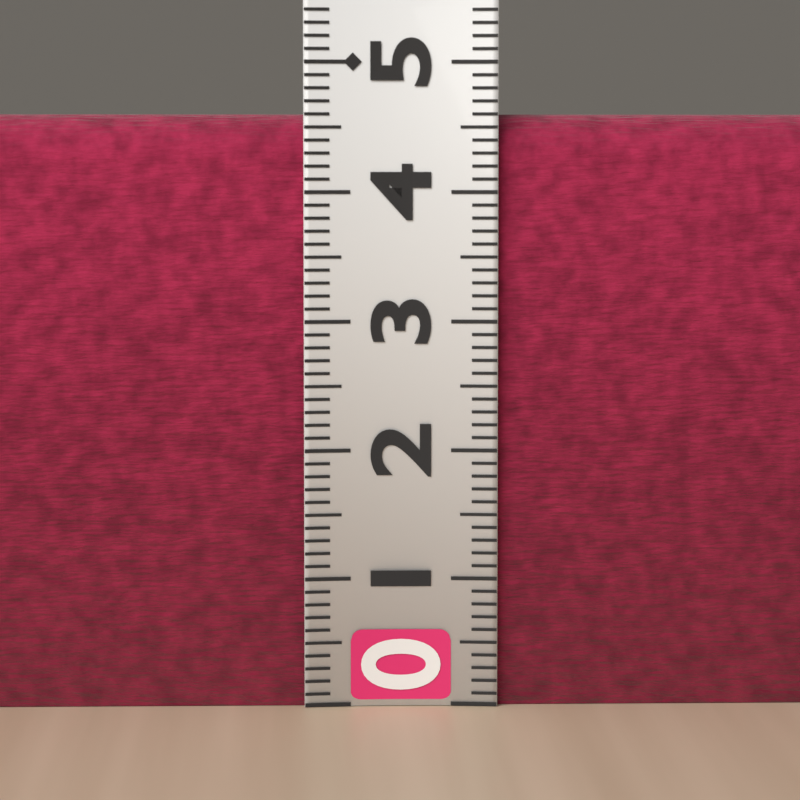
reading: 4.6 (no unit)
